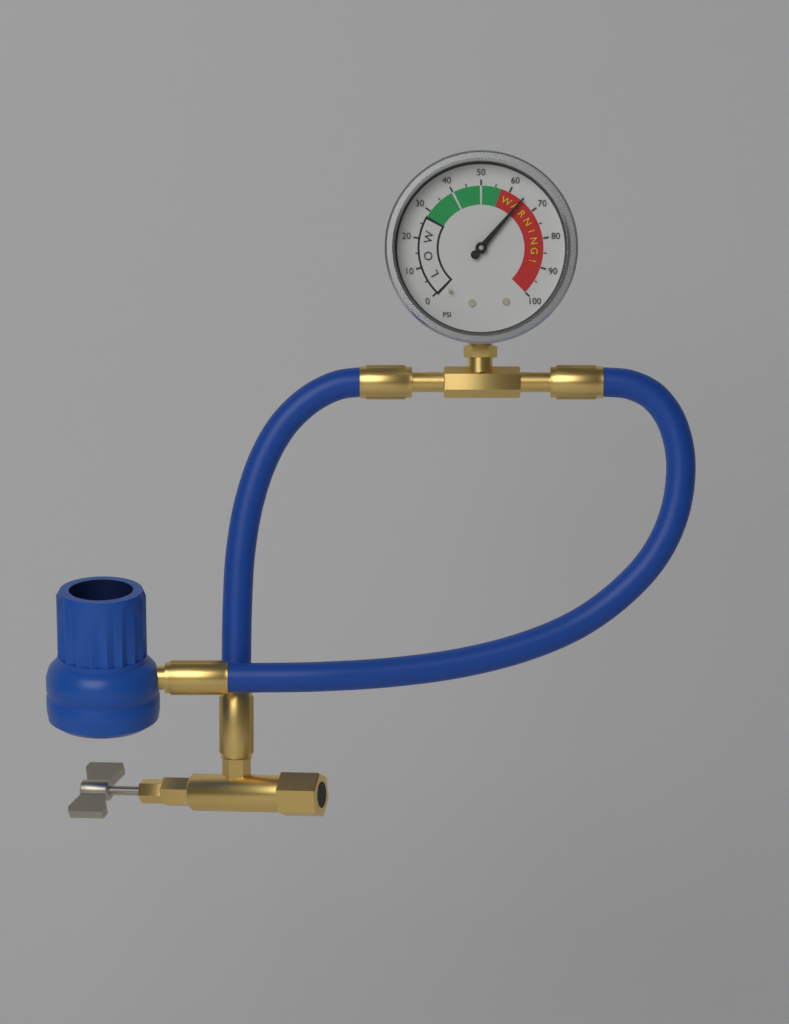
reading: 65 psi
